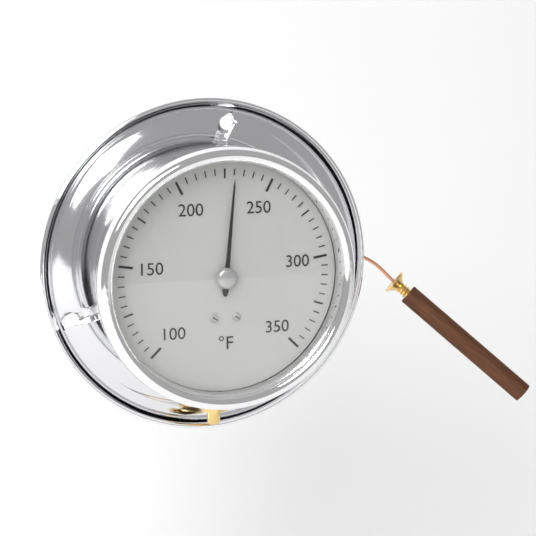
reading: 230 °F
